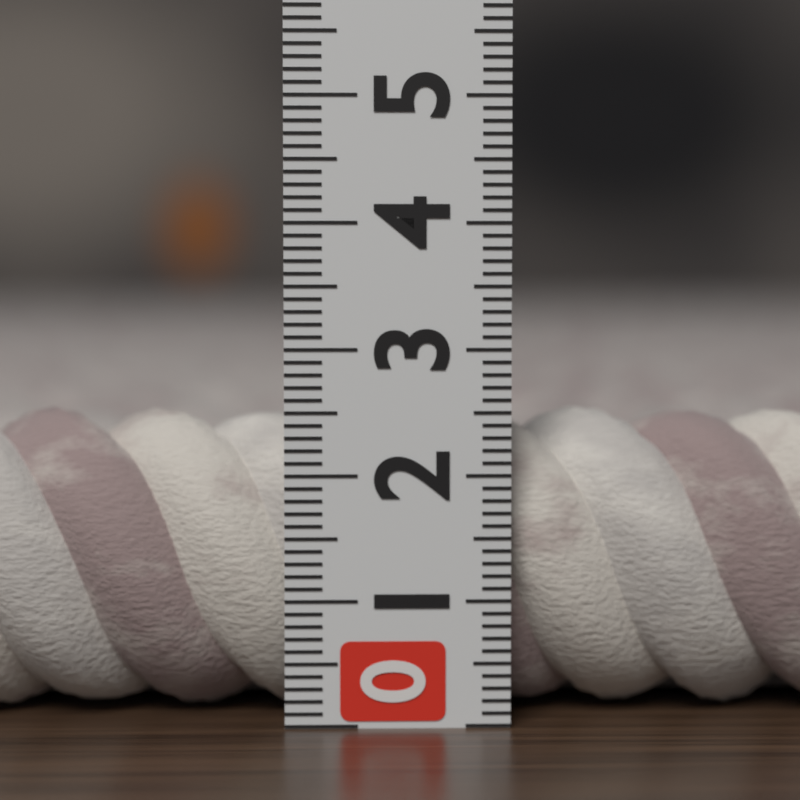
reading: 2.5 (no unit)
